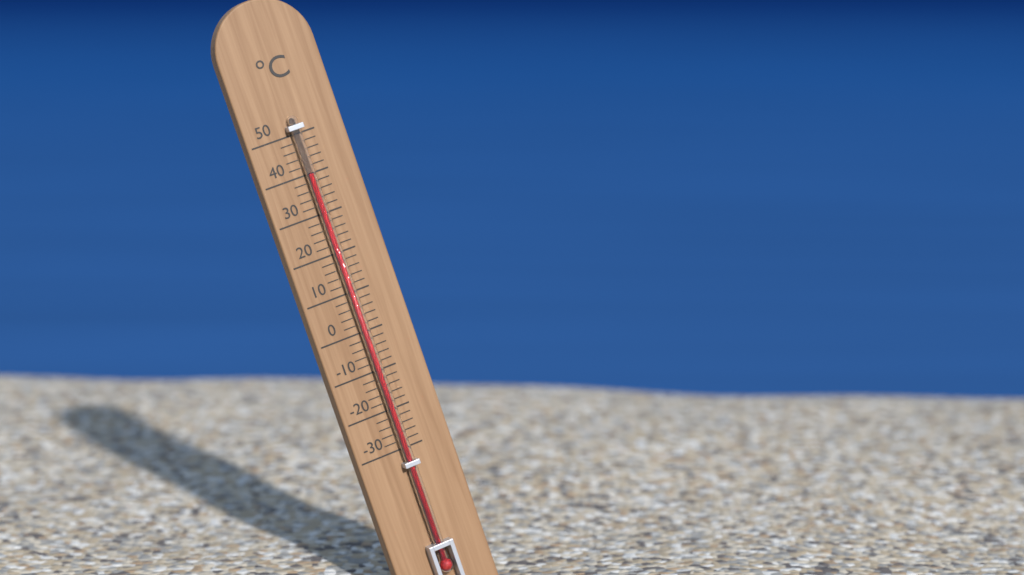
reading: 40 °C
